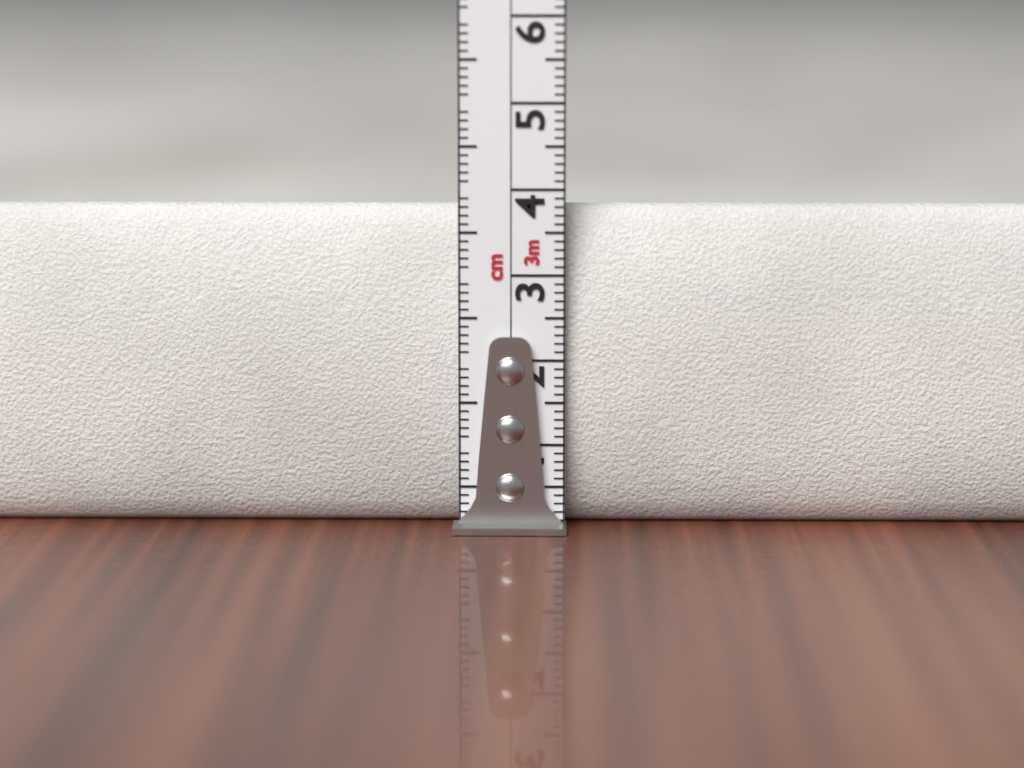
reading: 3.8 cm
